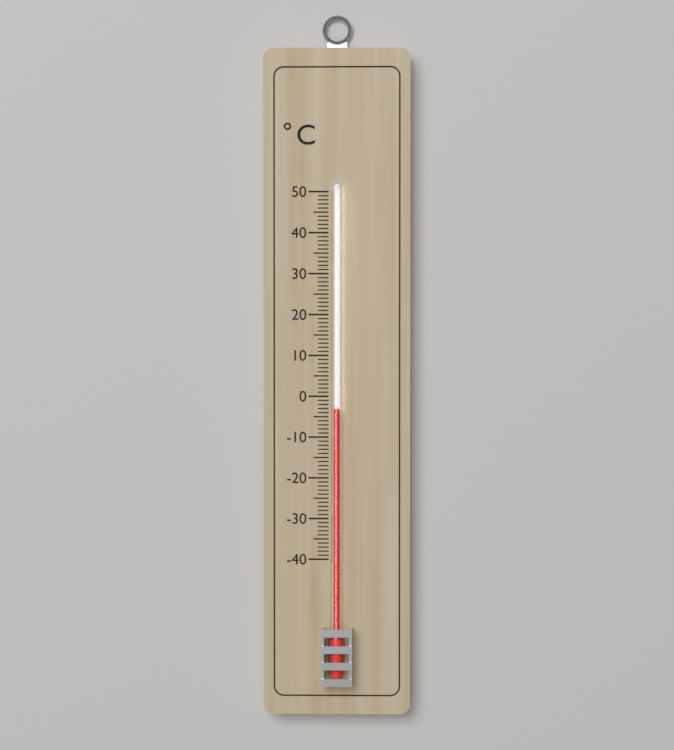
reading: -3 °C
